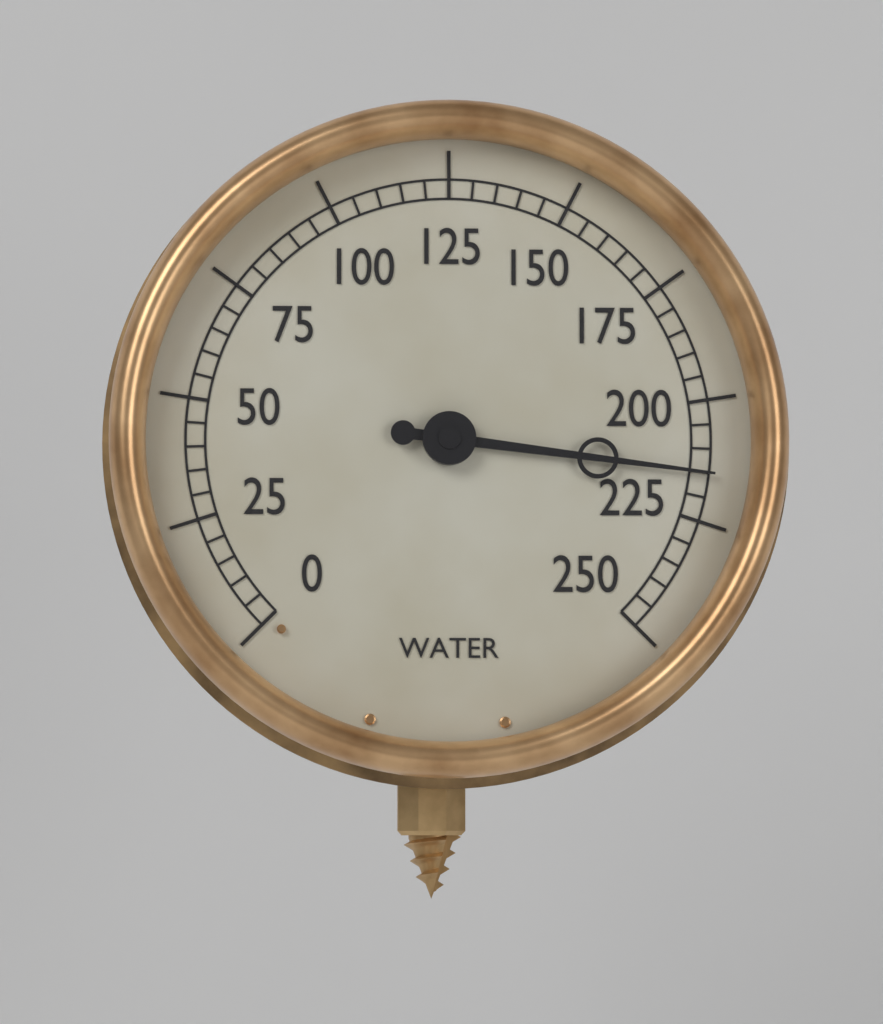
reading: 215 (no unit)
